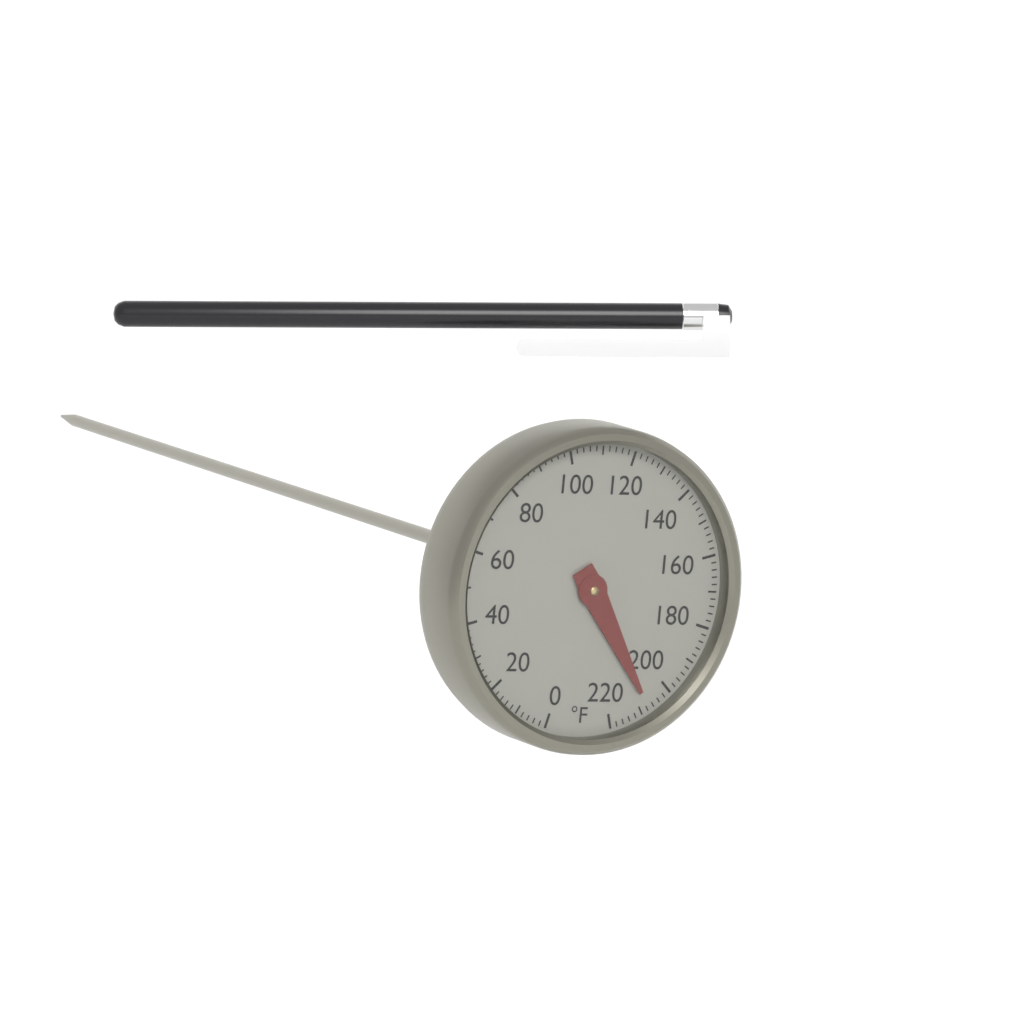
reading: 208 °F
